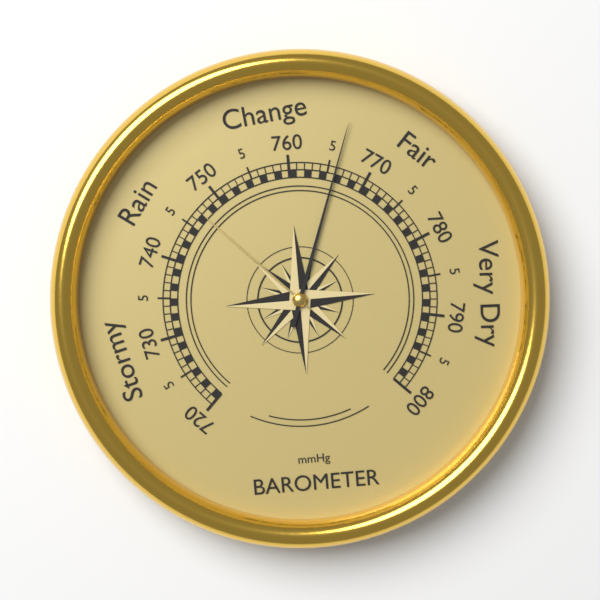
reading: 766 mmHg
